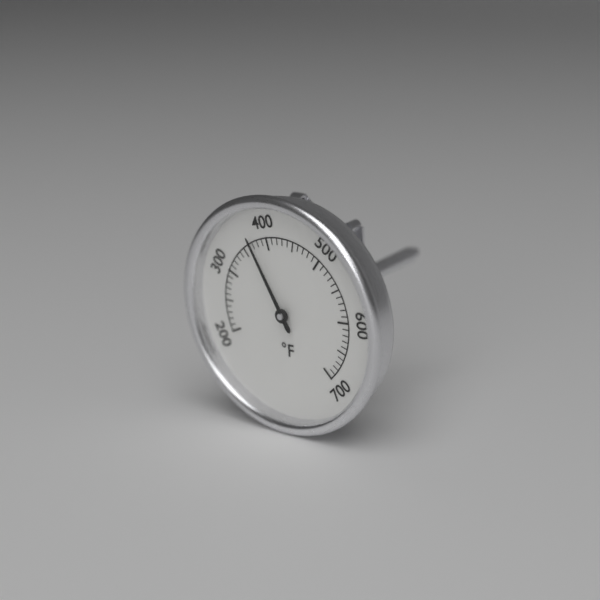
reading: 370 °F
